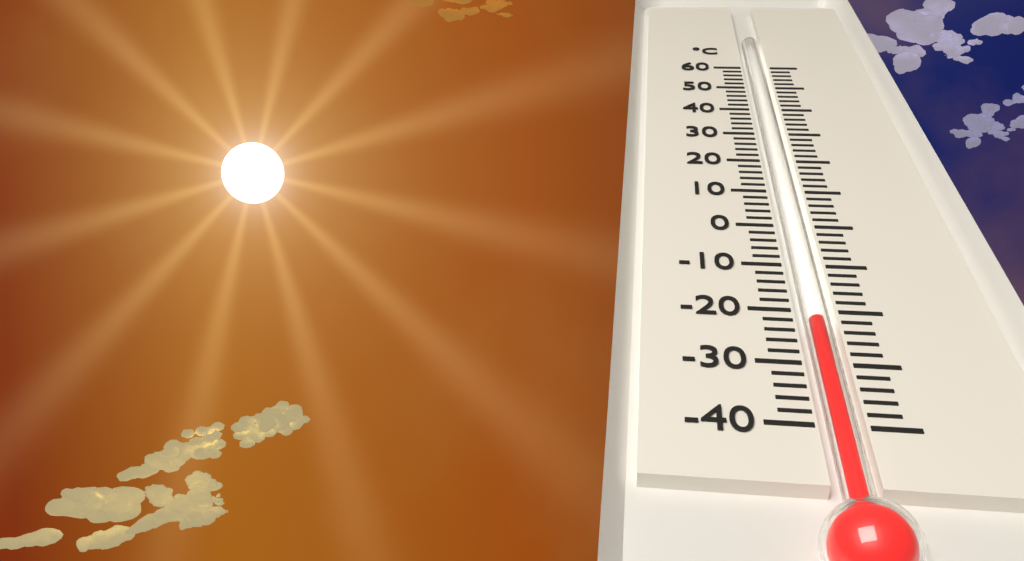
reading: -22 °C
